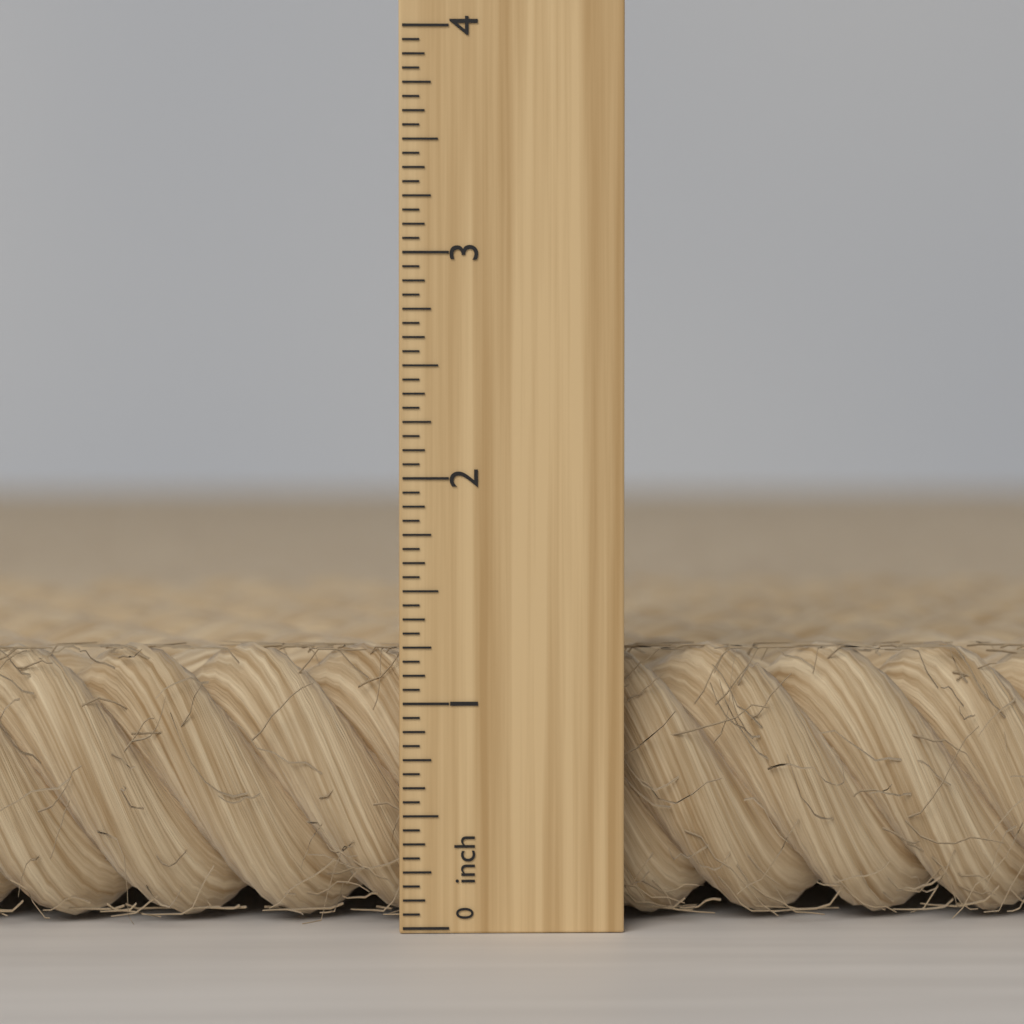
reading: 1.2500 inch
